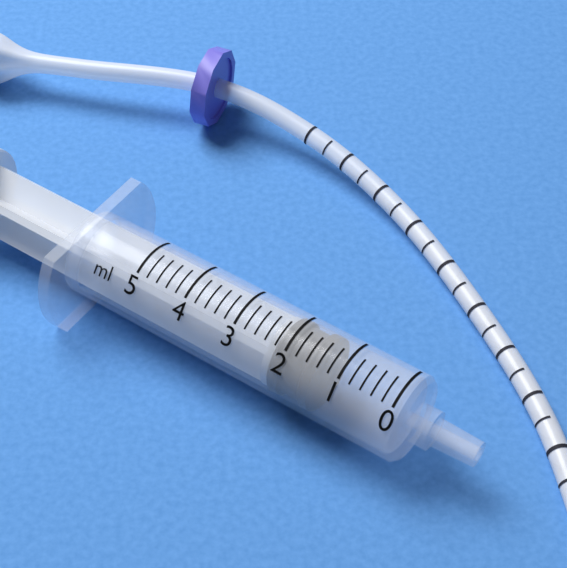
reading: 1.4 ml
